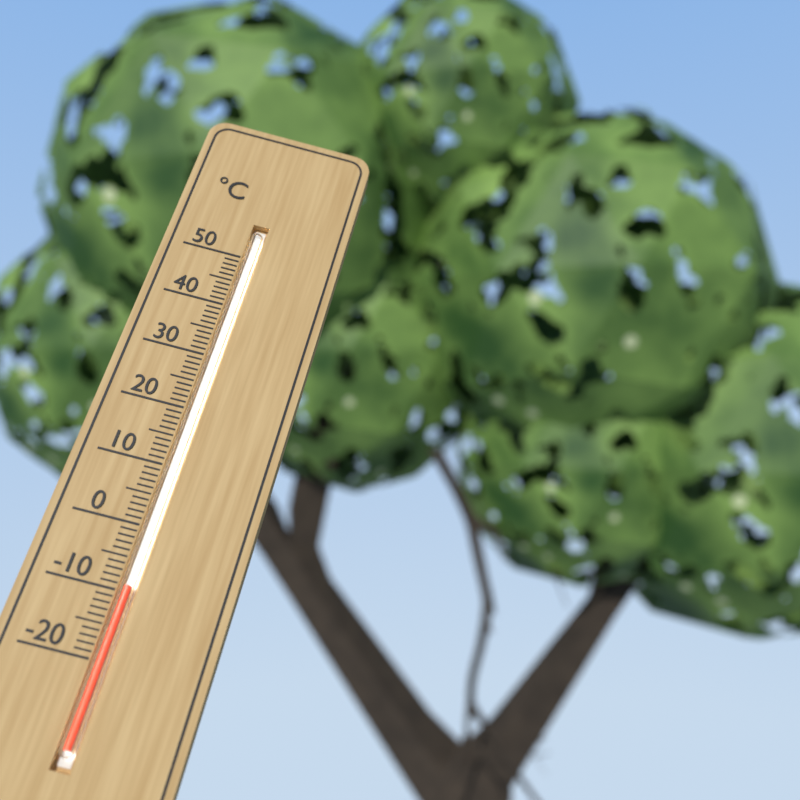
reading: -9 °C
